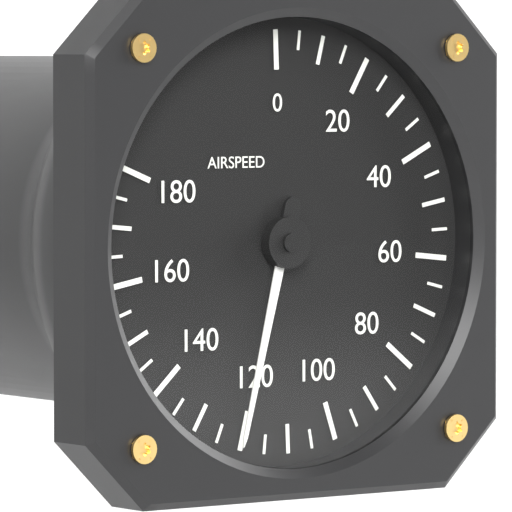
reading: 120 (no unit)
